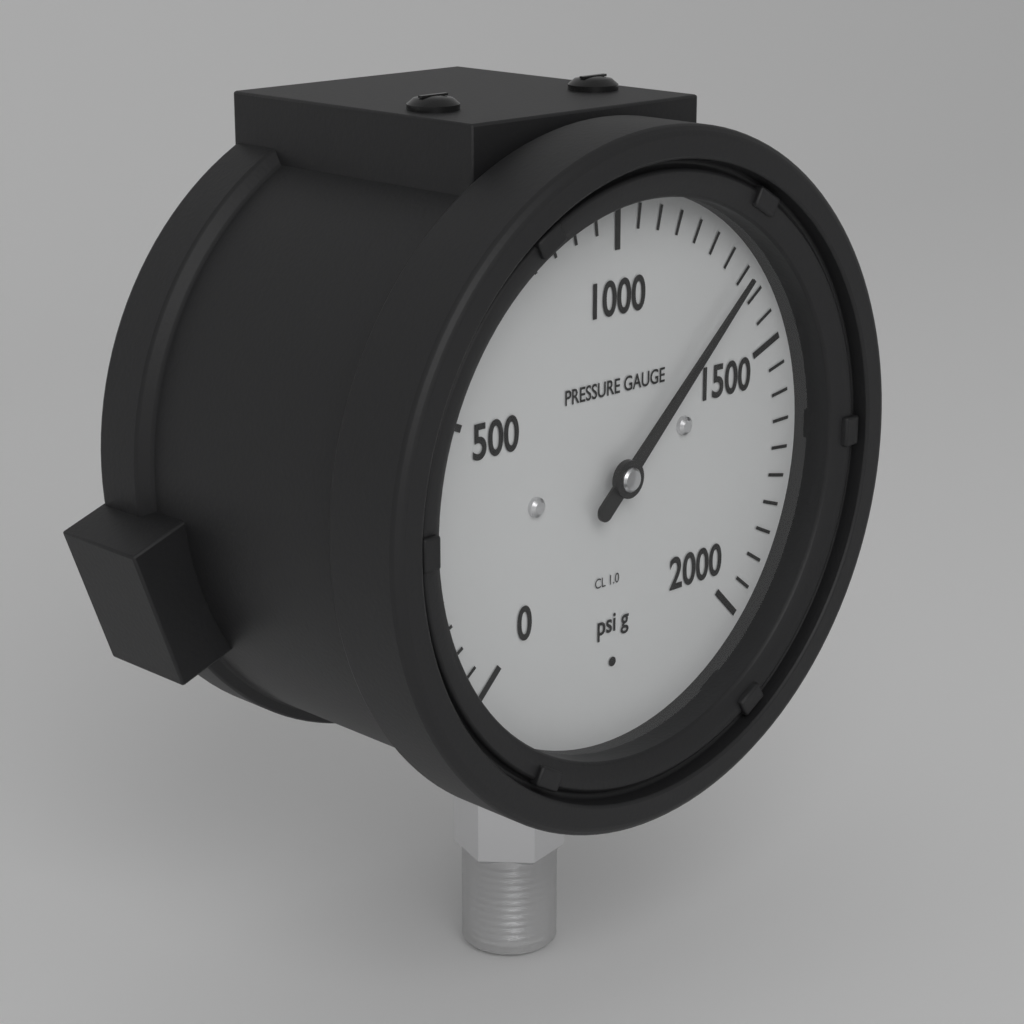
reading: 1350 psi
